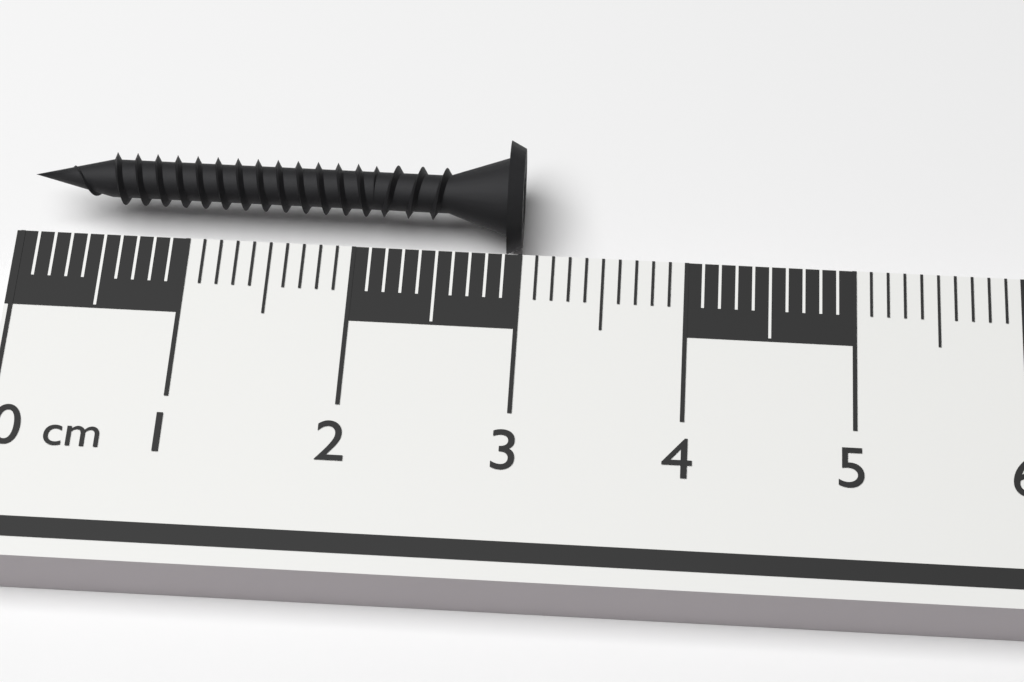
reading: 3.0 cm
